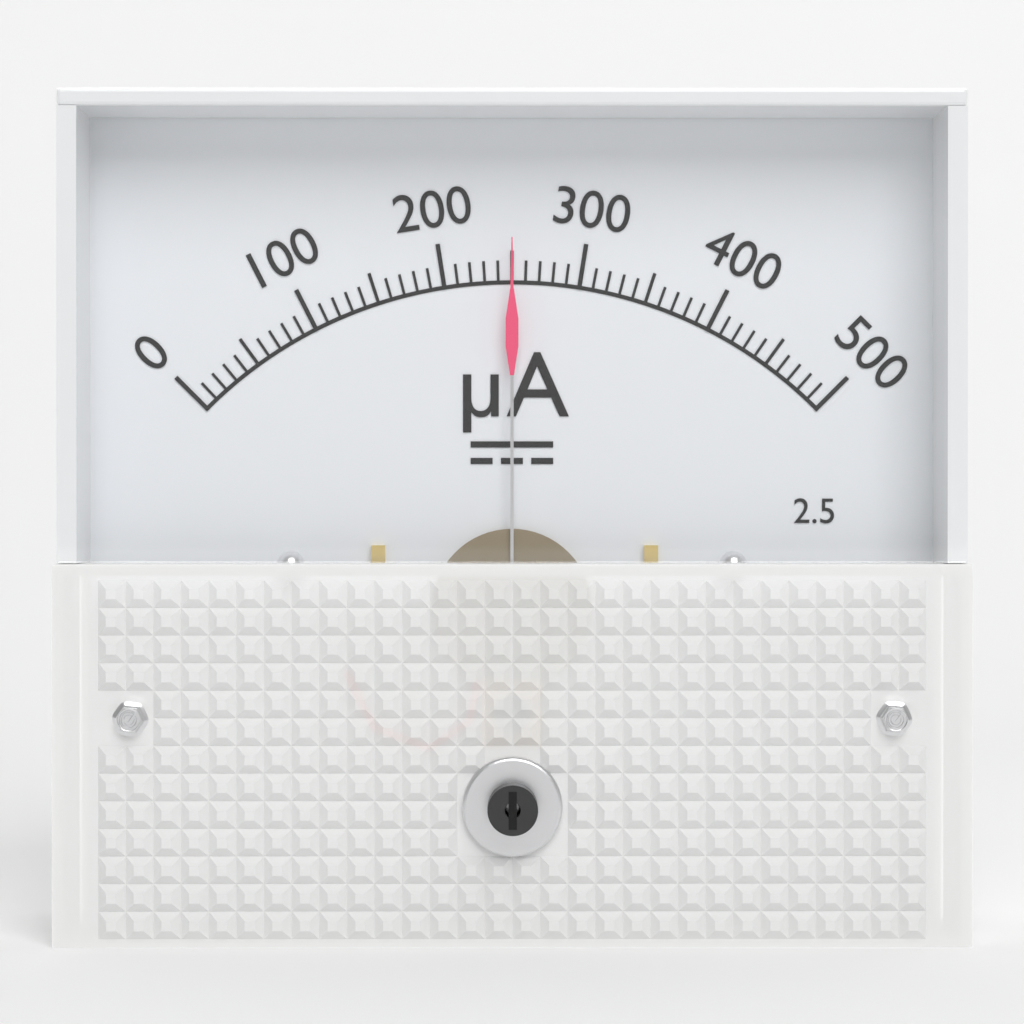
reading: 250 µA
